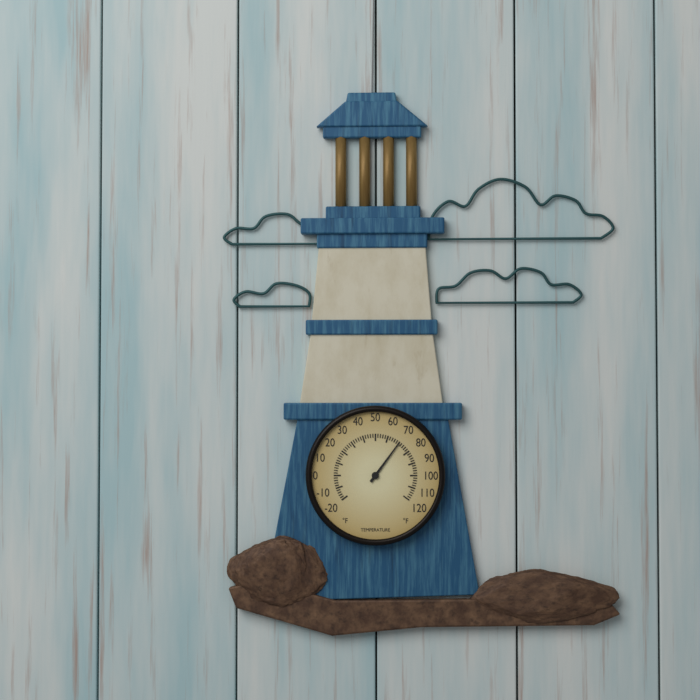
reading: 70 °F
